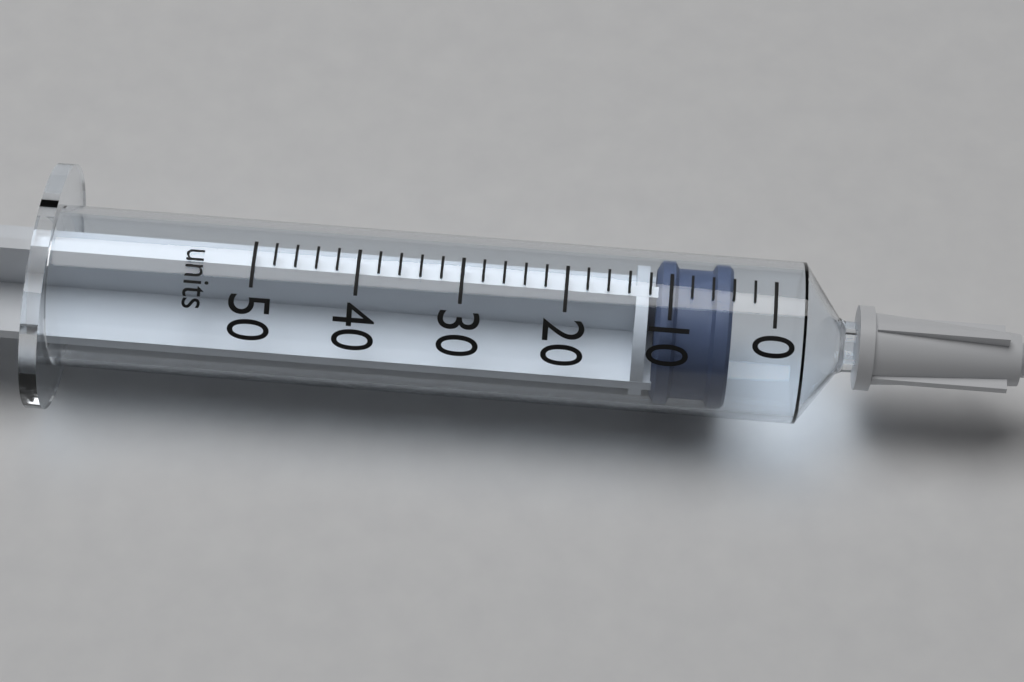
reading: 4 units
